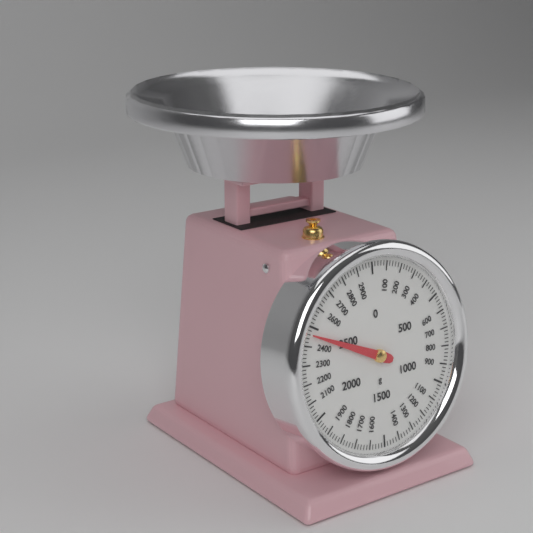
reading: 2460 g
